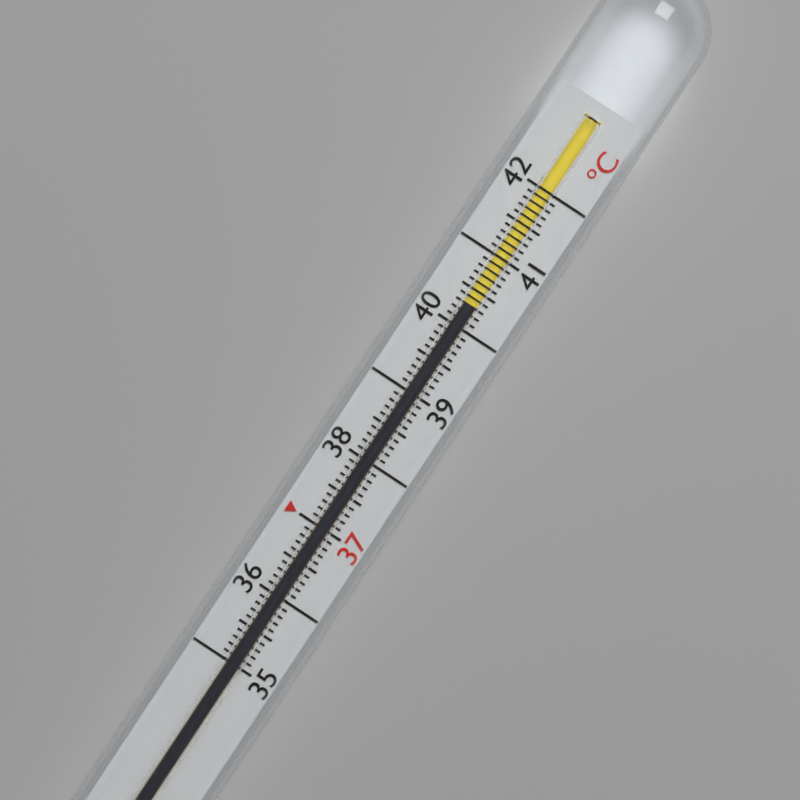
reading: 40.3 °C
